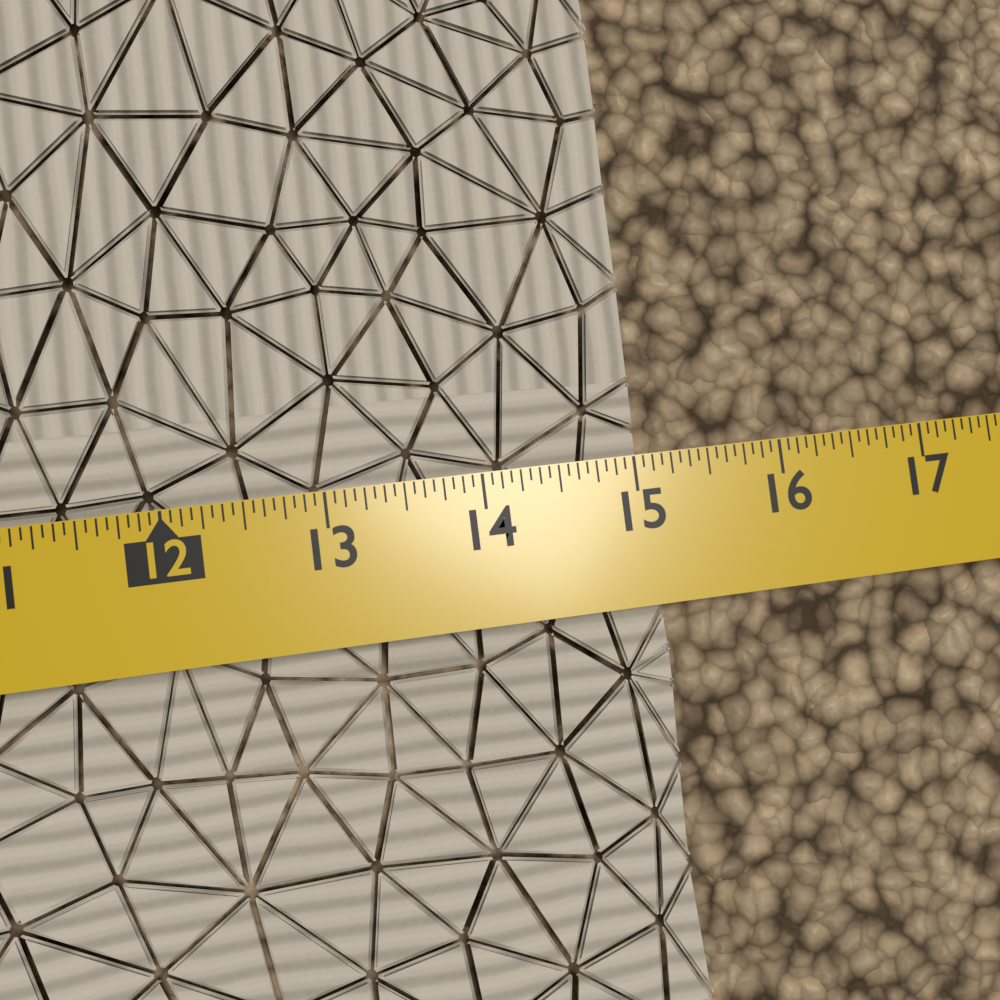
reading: 15.1250 in
